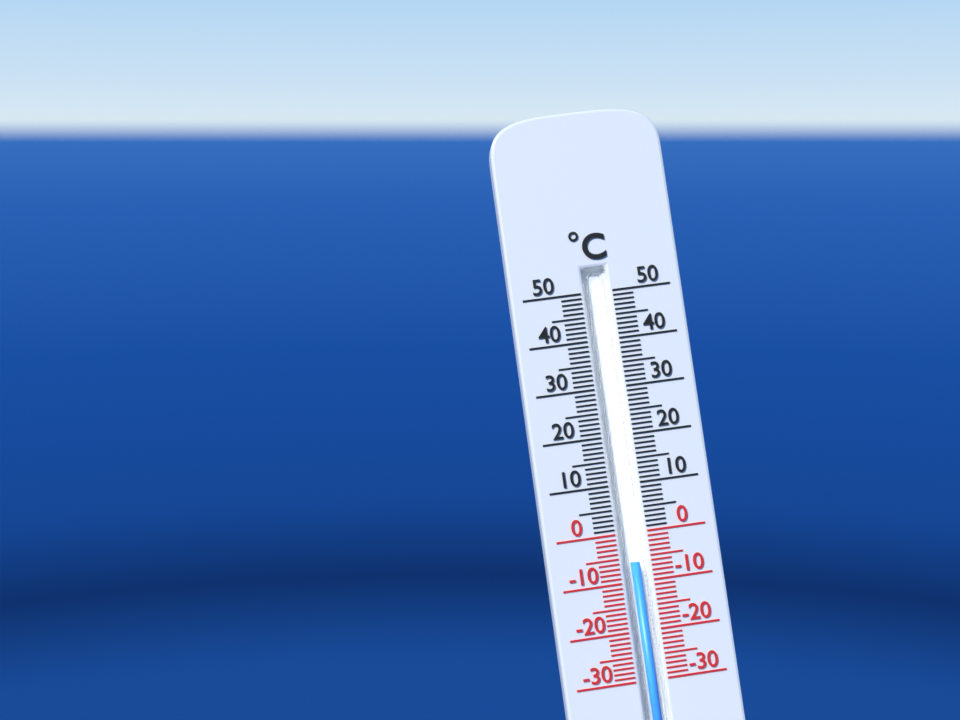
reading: -6 °C
